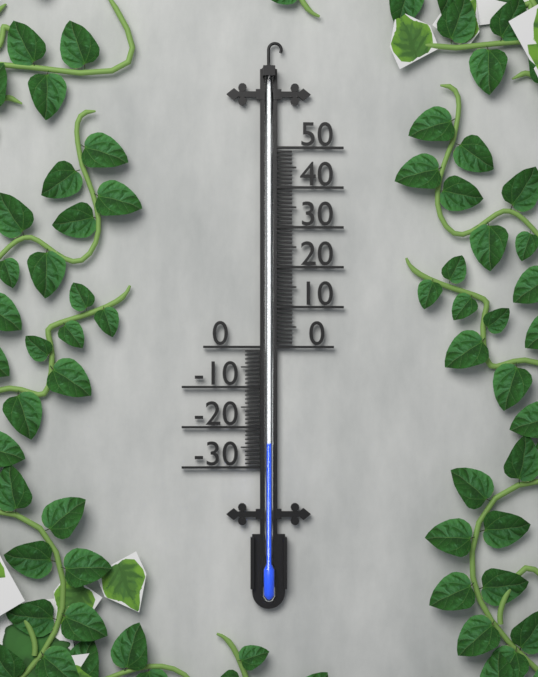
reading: -24 (no unit)
